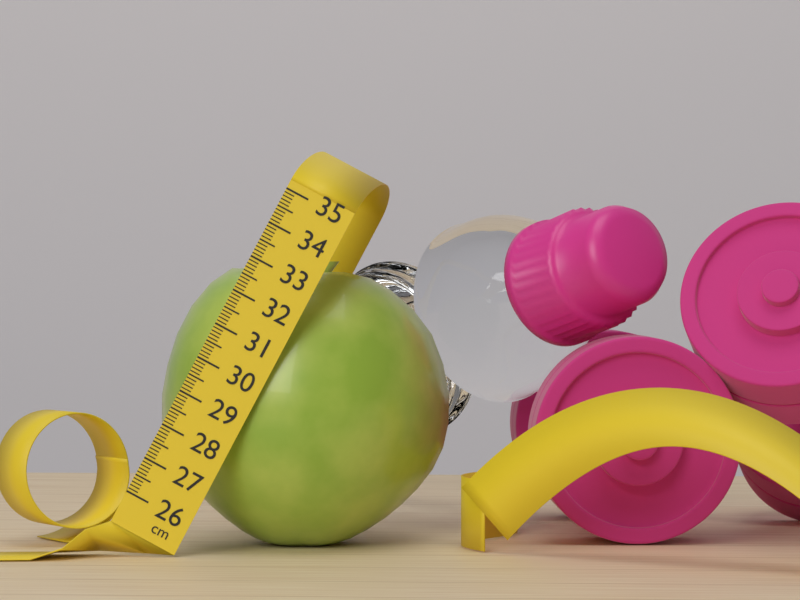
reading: 33.8 cm
